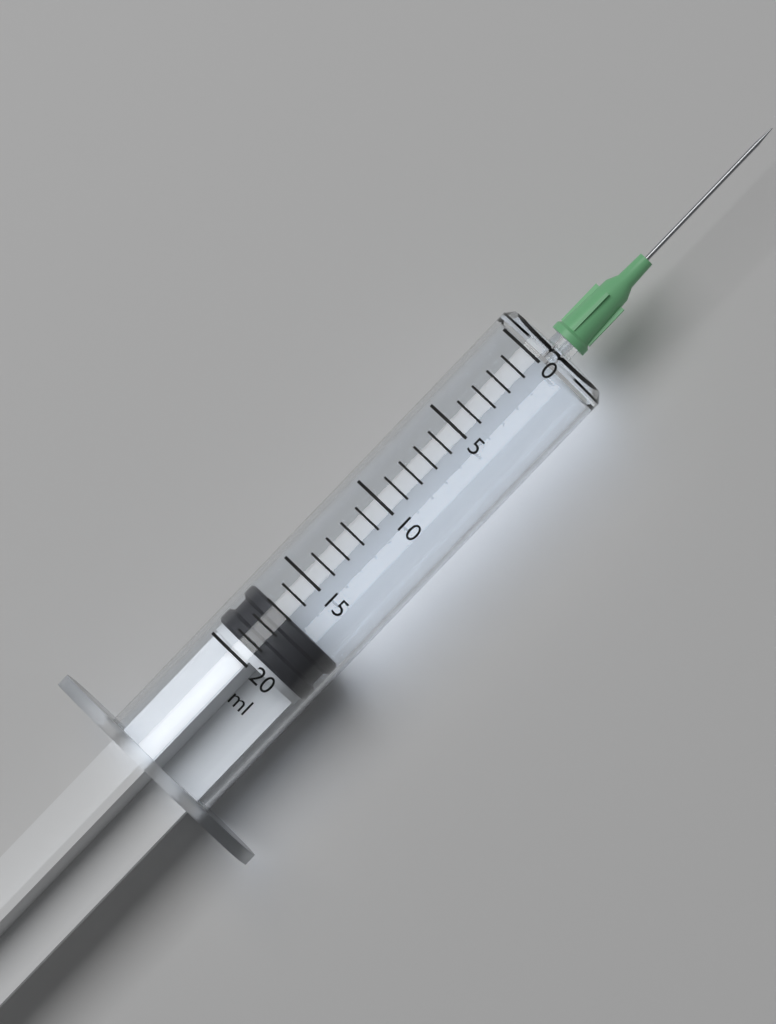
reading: 17 ml
